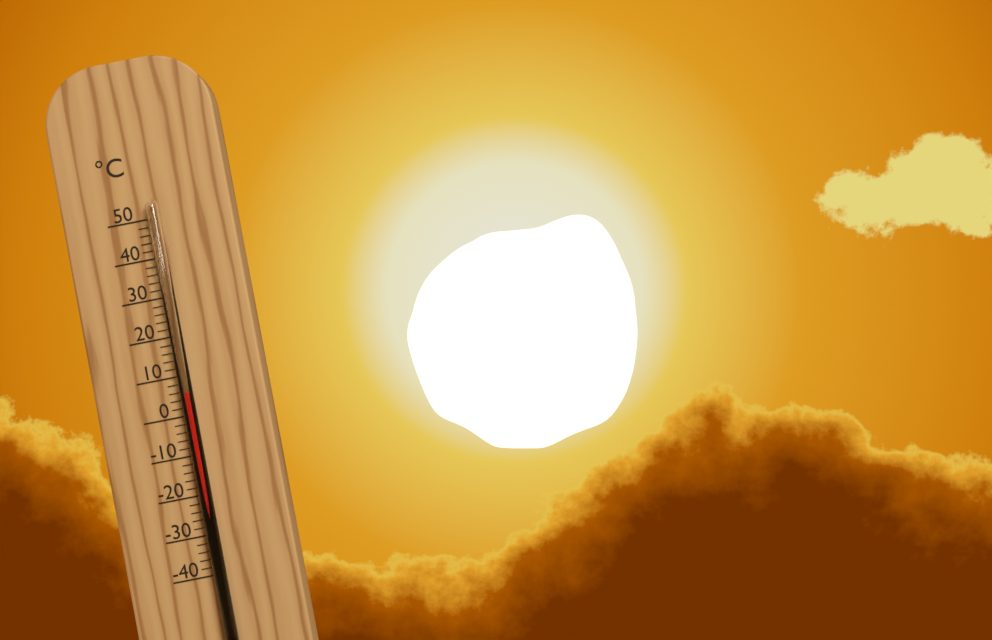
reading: 6 °C
